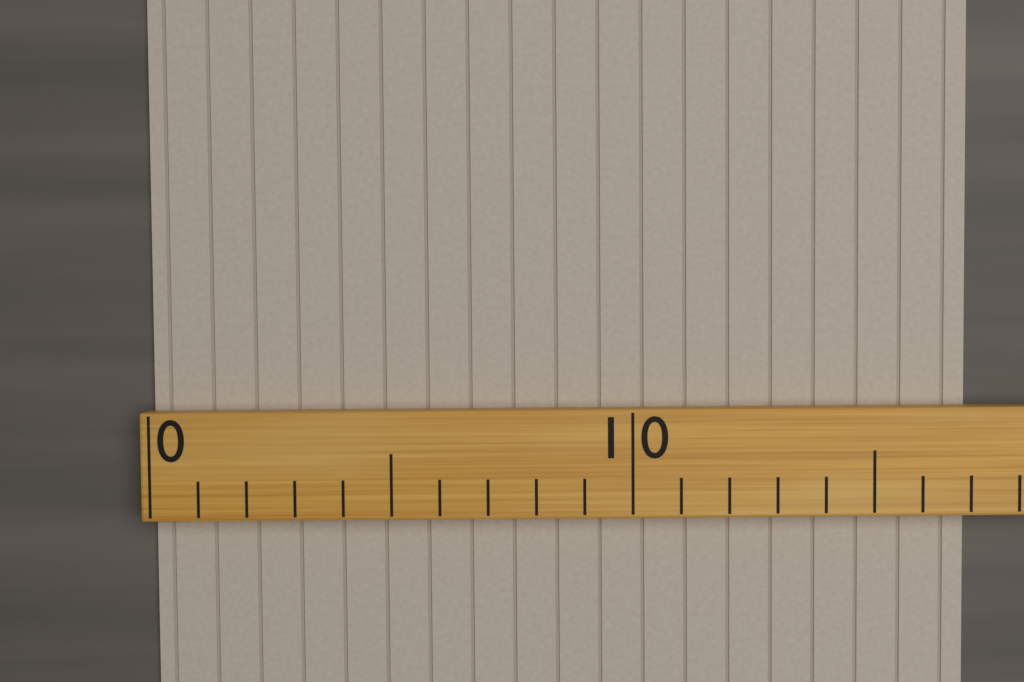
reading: 17 (no unit)
